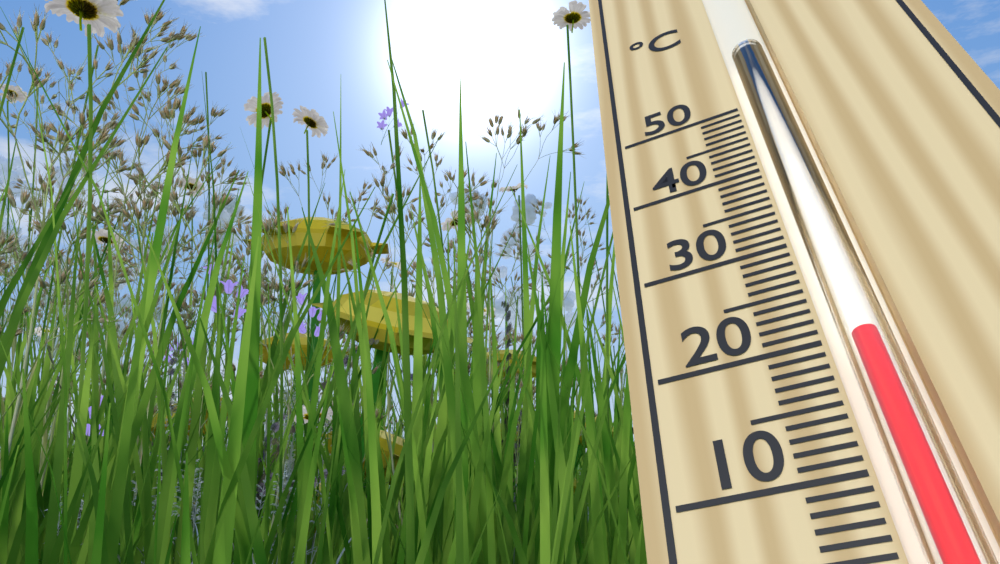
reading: 20 °C
